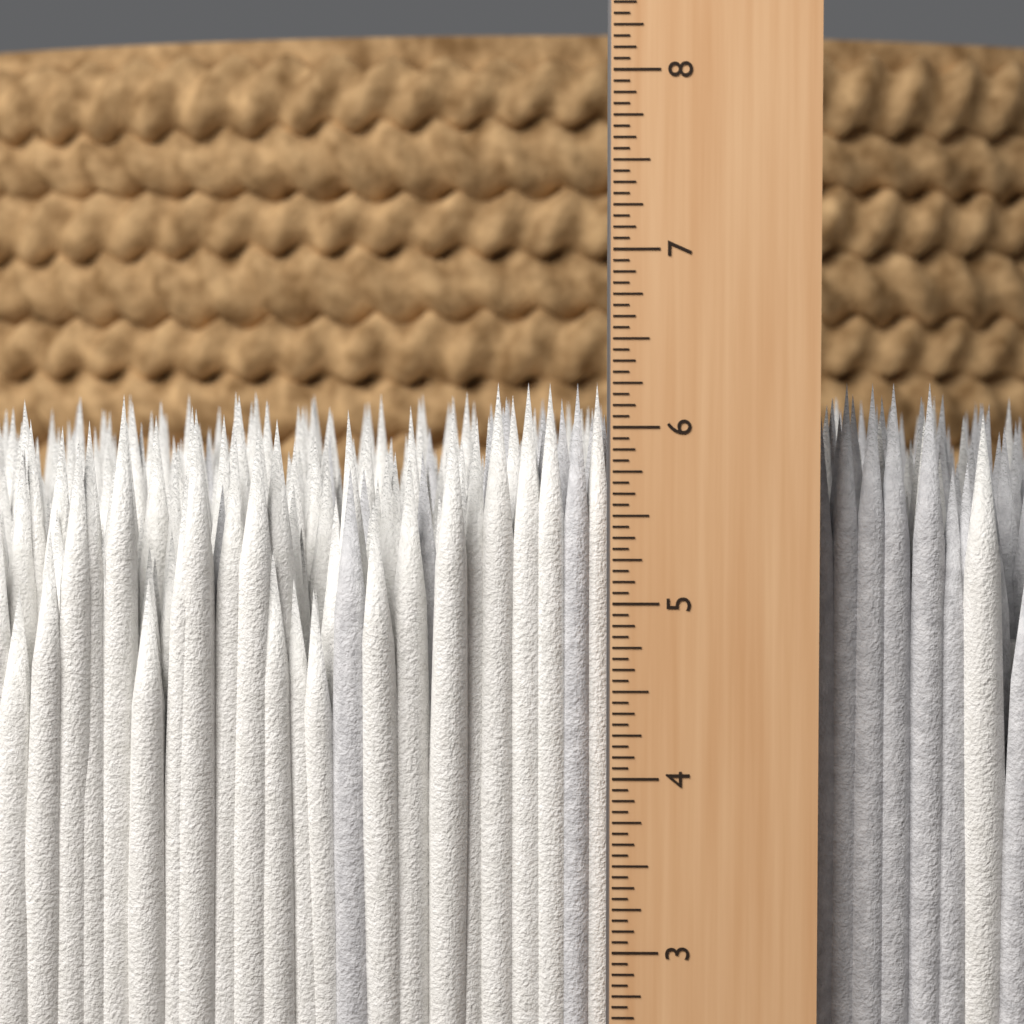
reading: 6.2500 in
